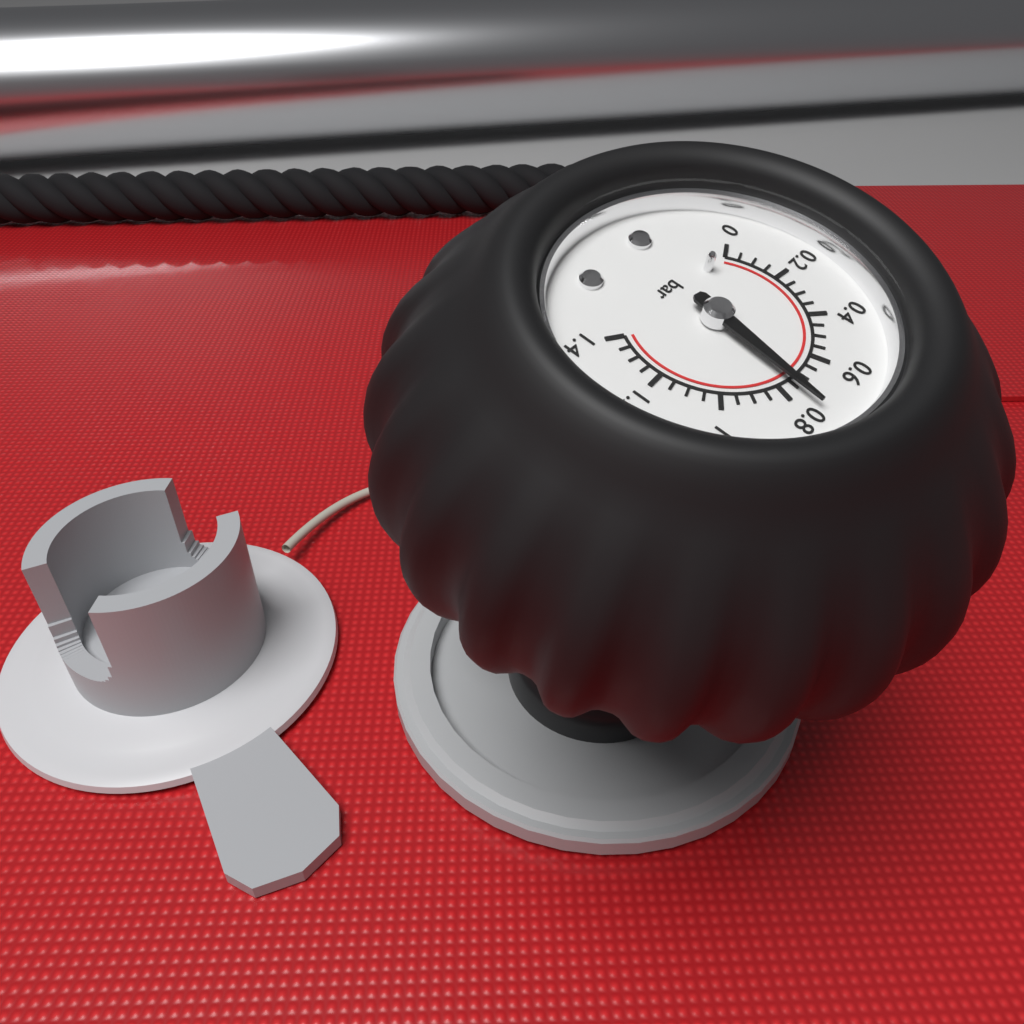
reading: 0.75 bar
